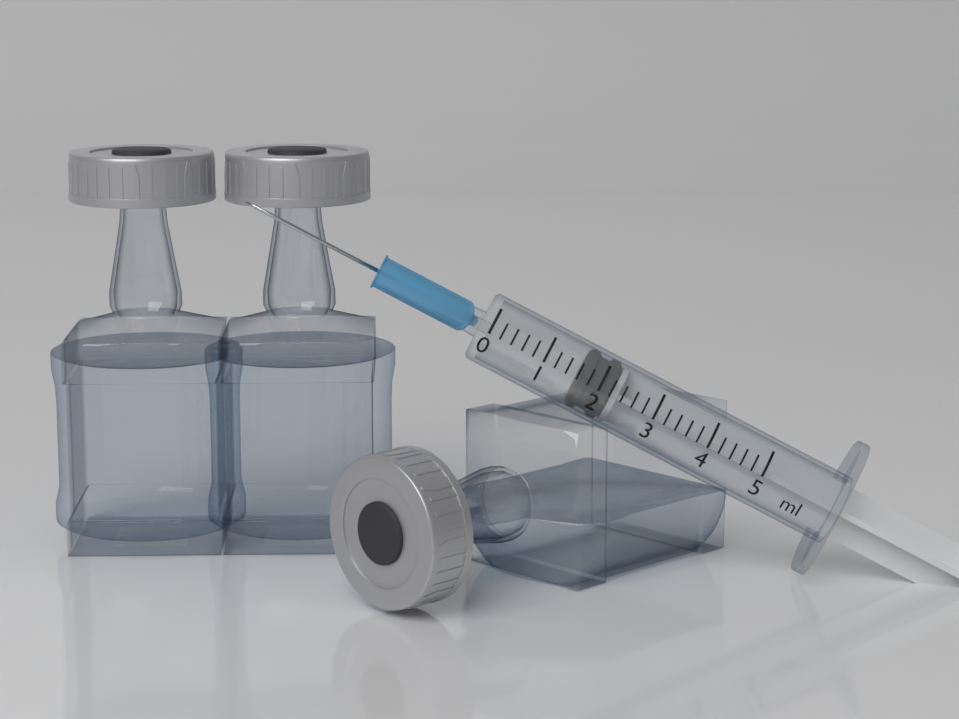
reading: 1.6 ml
